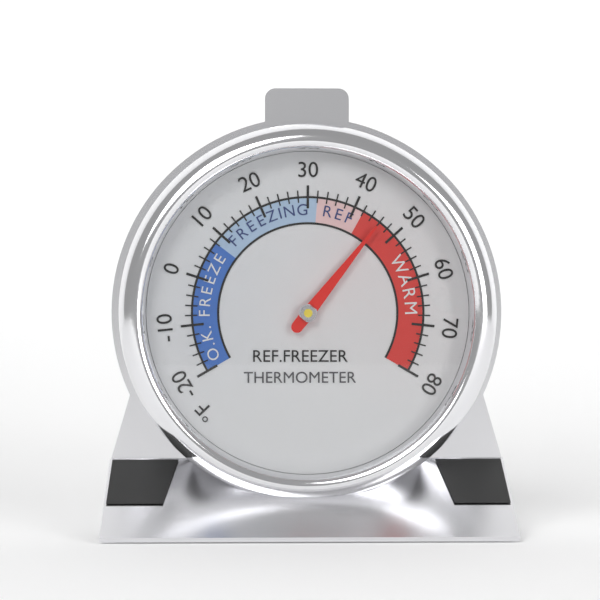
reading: 46 °F
